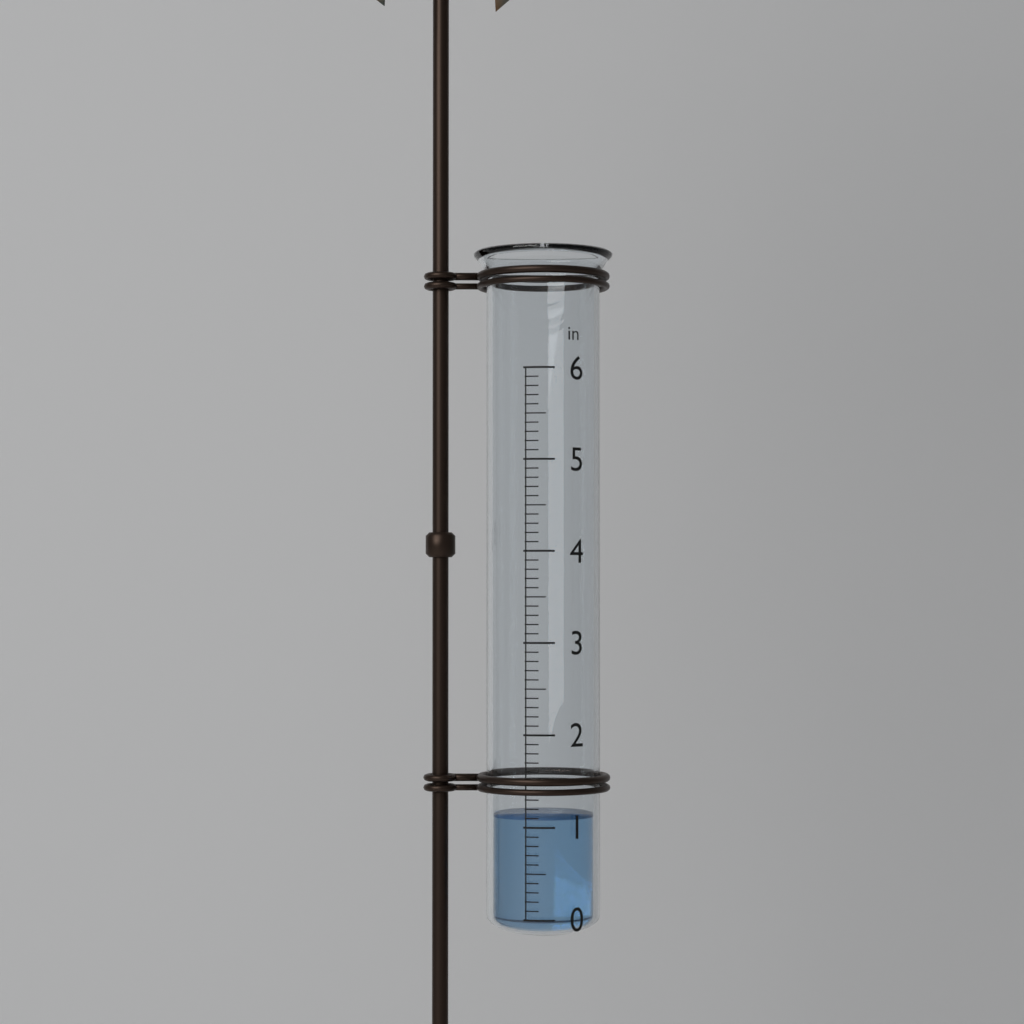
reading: 1.1 in
